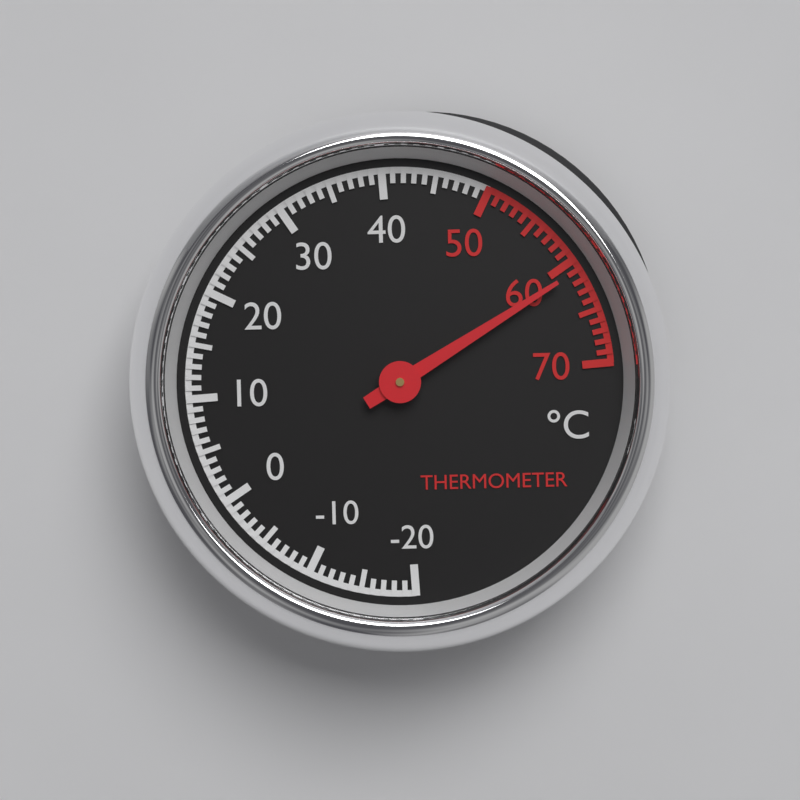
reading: 61 °C
